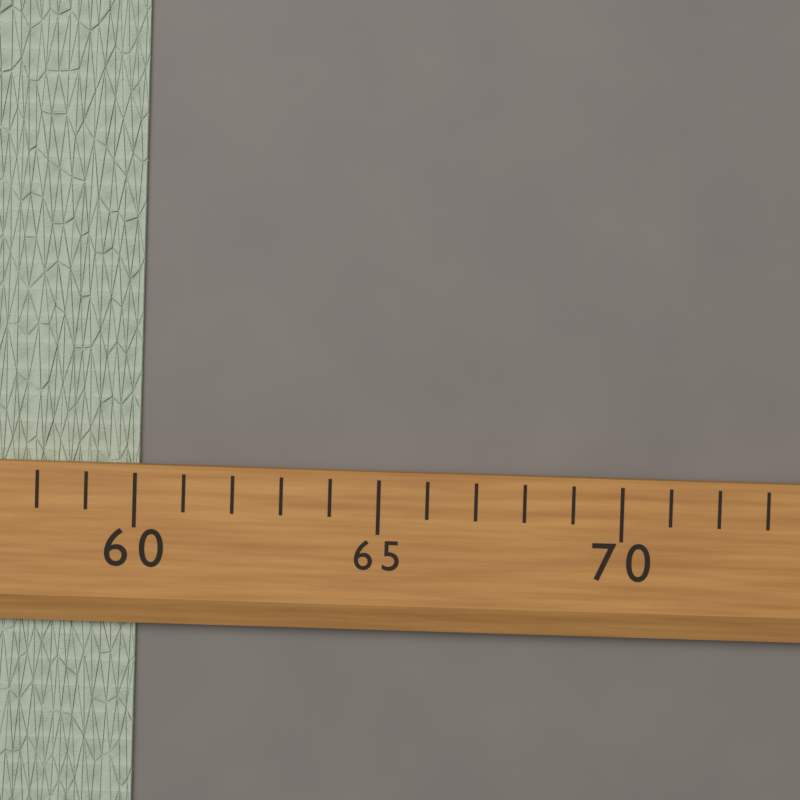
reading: 60 (no unit)
